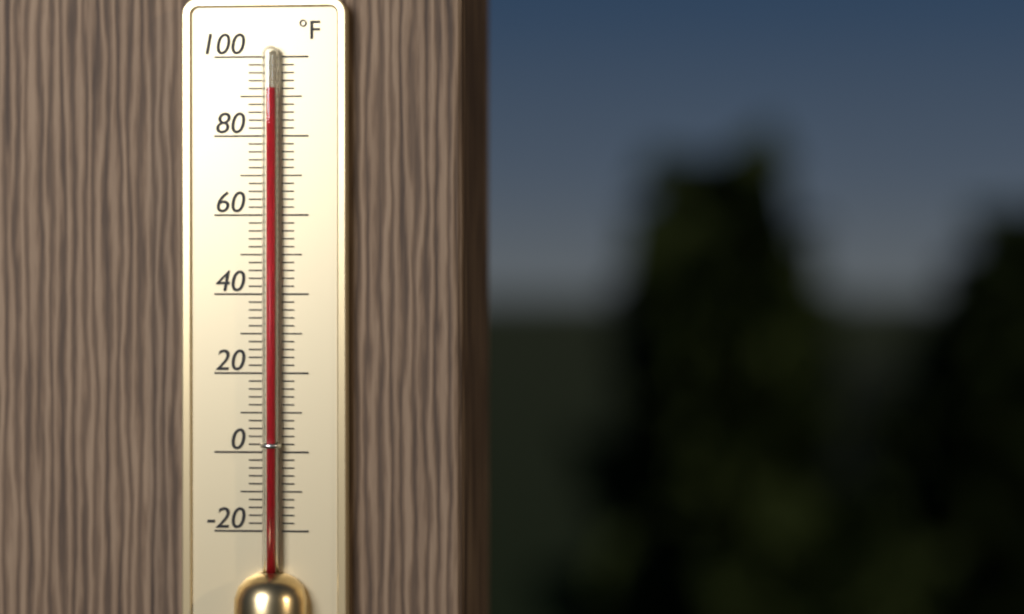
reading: 92 °F
